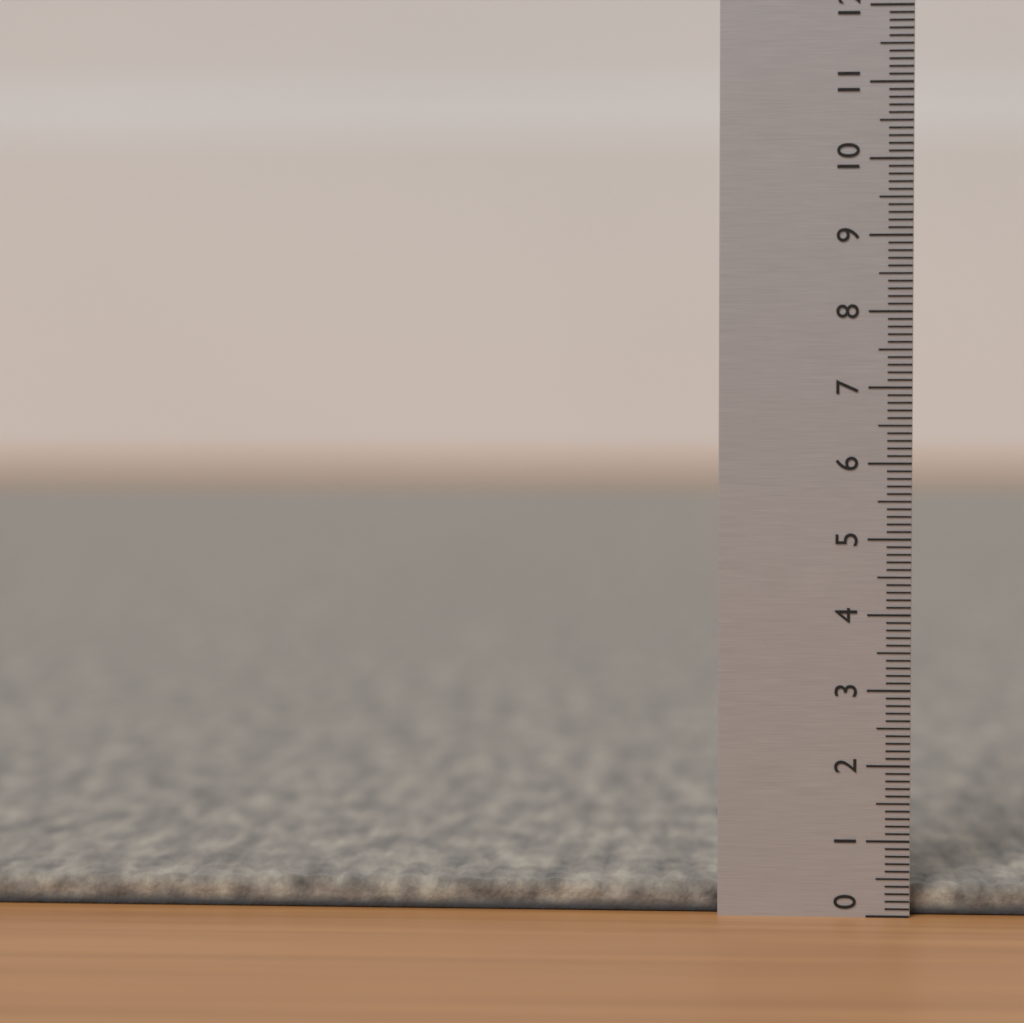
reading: 0.4 (no unit)
